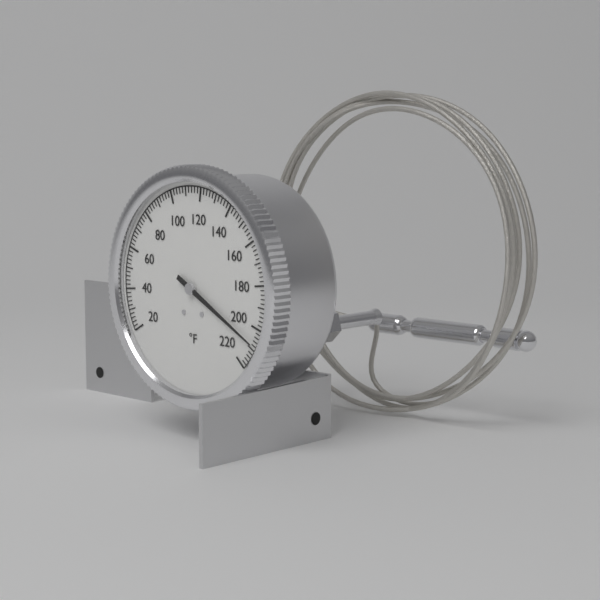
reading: 208 °F
